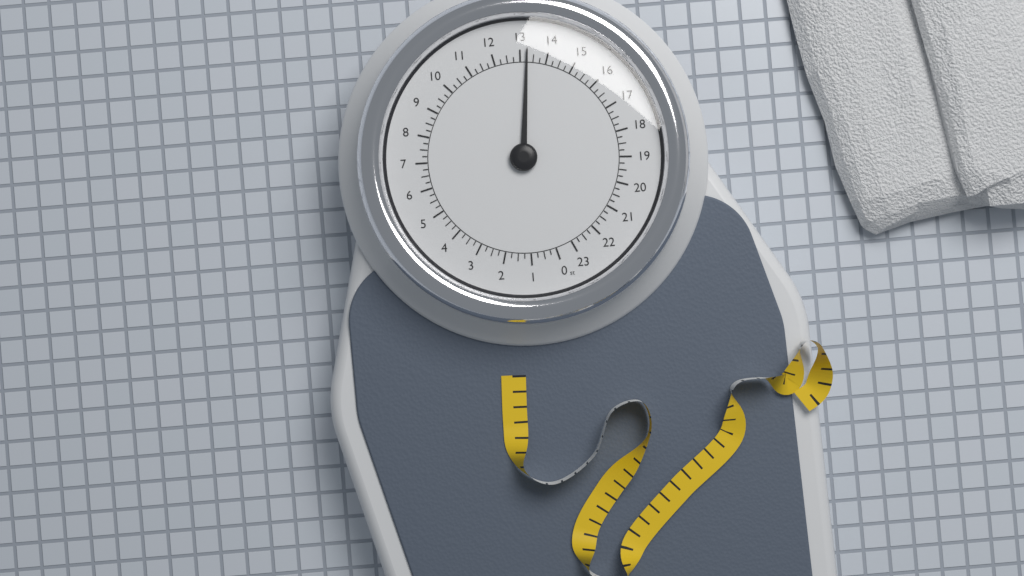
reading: 13.25 st
